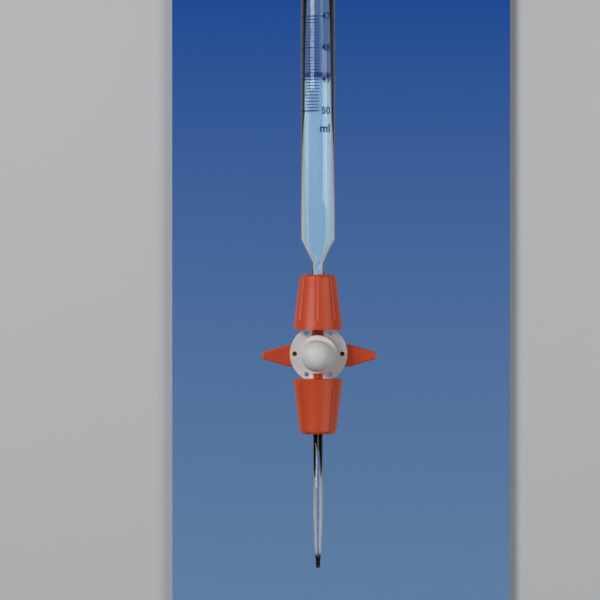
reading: 48.9 ml
